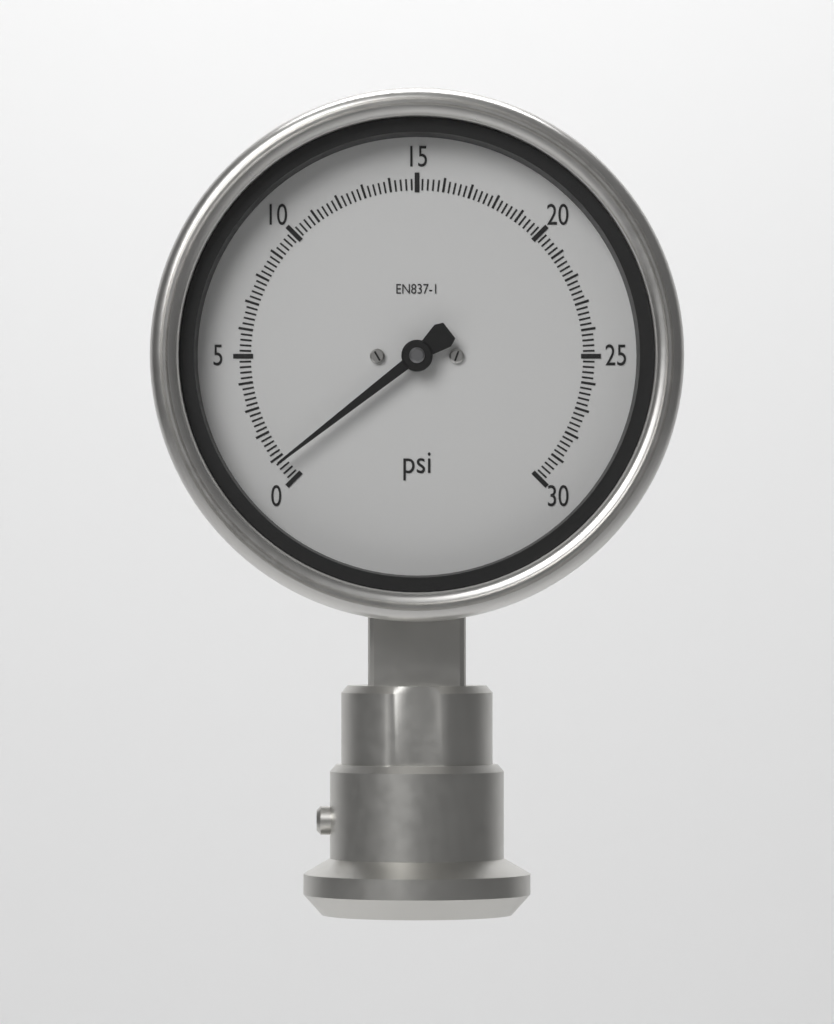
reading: 0.8 psi
